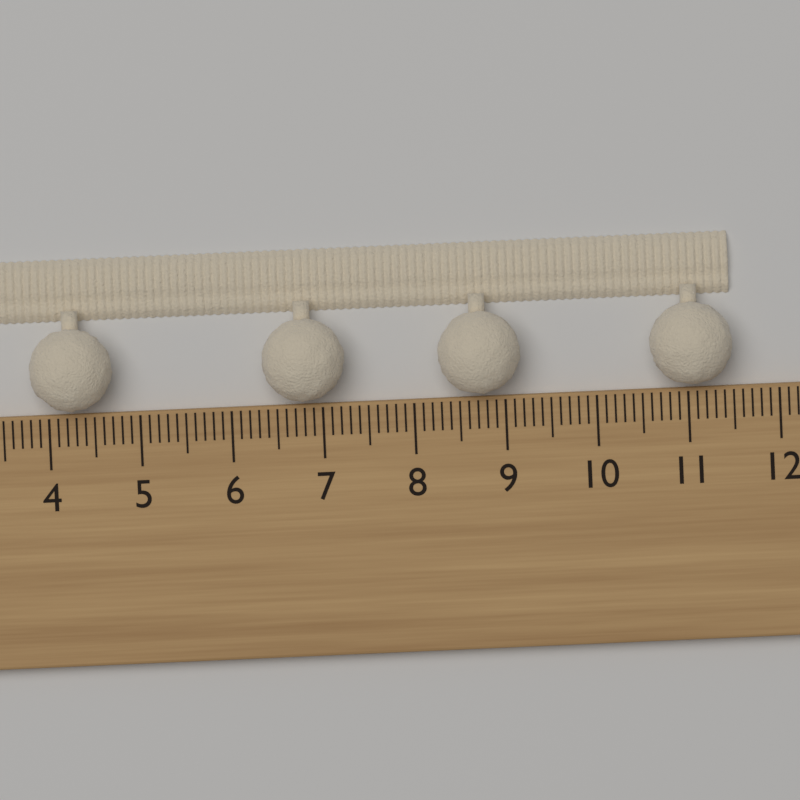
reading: 11.5 cm
